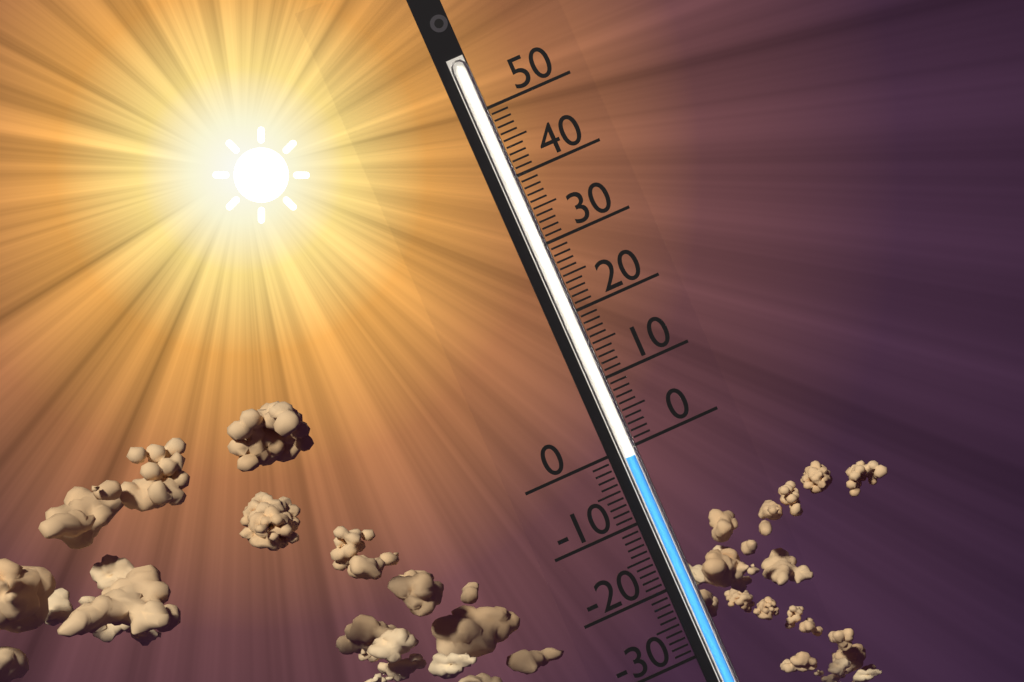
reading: -1 (no unit)
